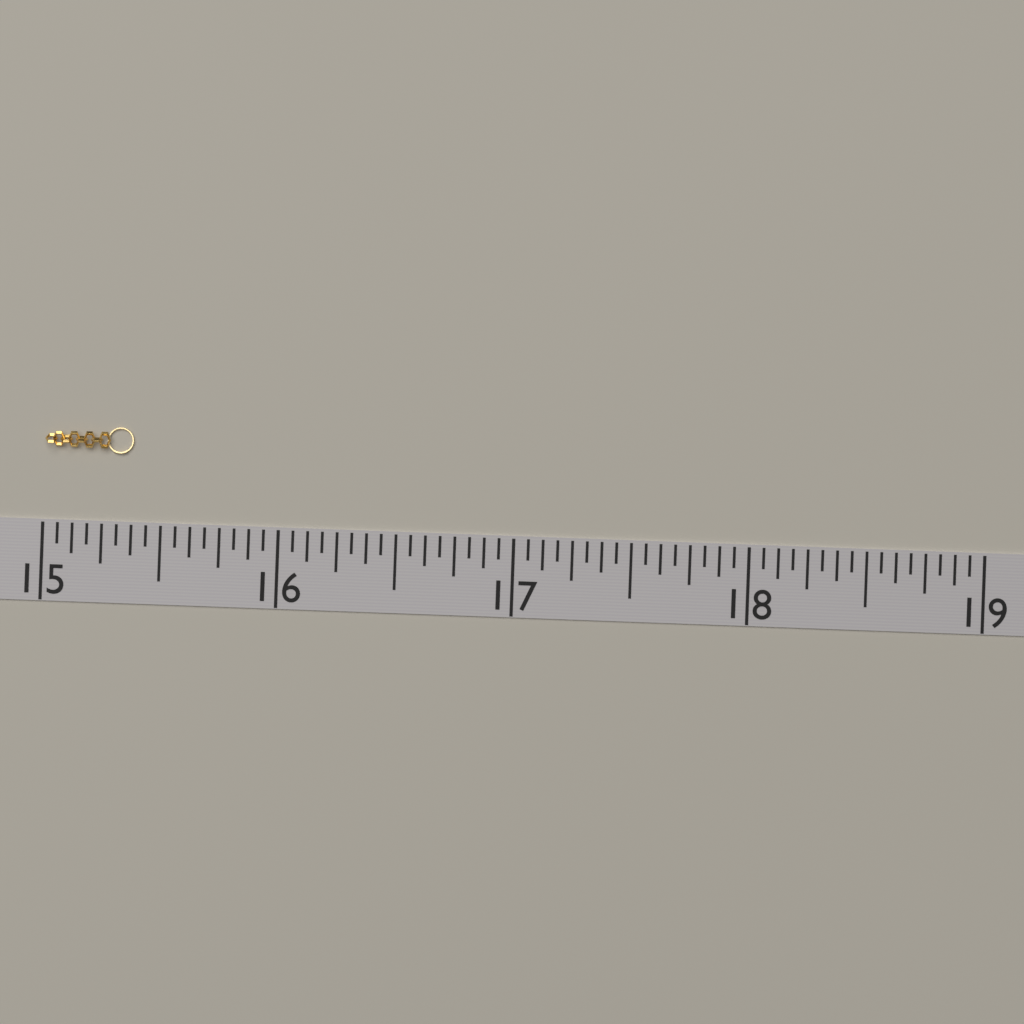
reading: 15.3750 (no unit)
